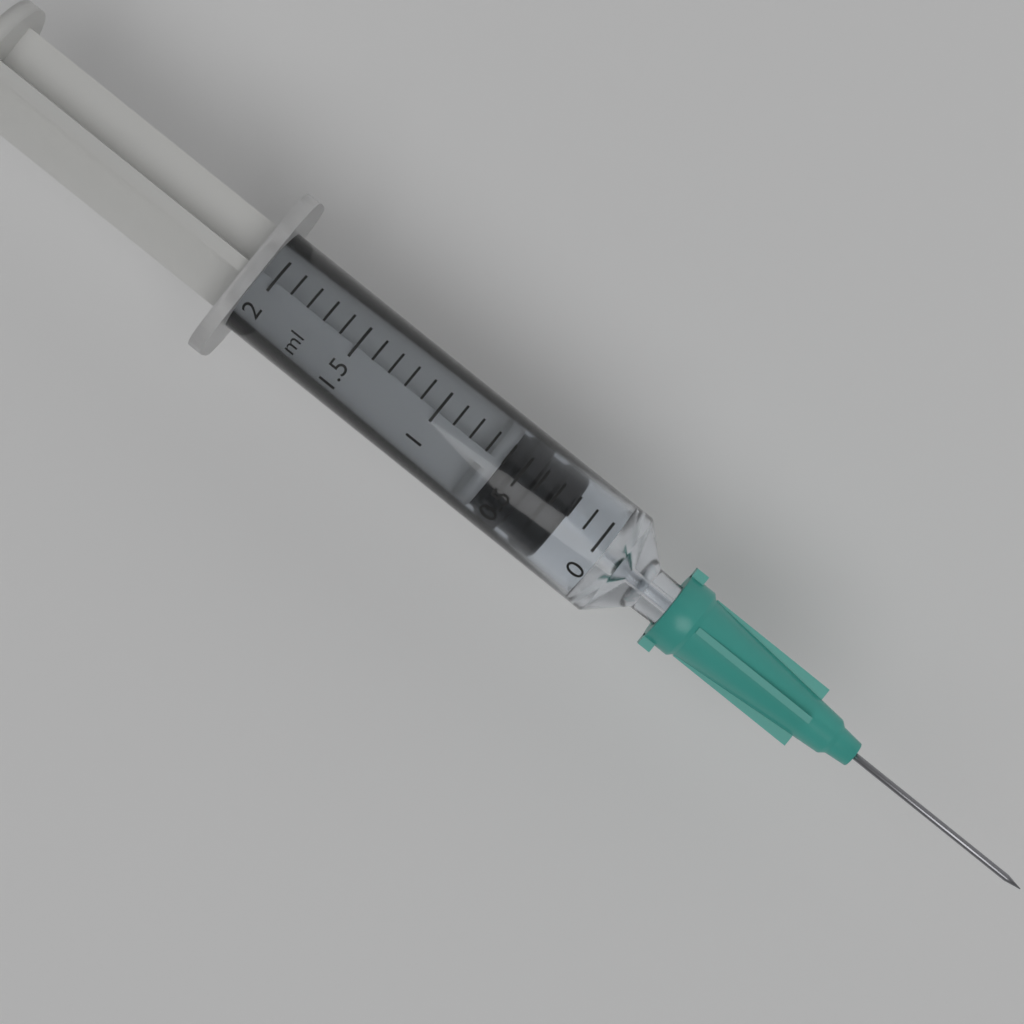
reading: 0.2 ml
